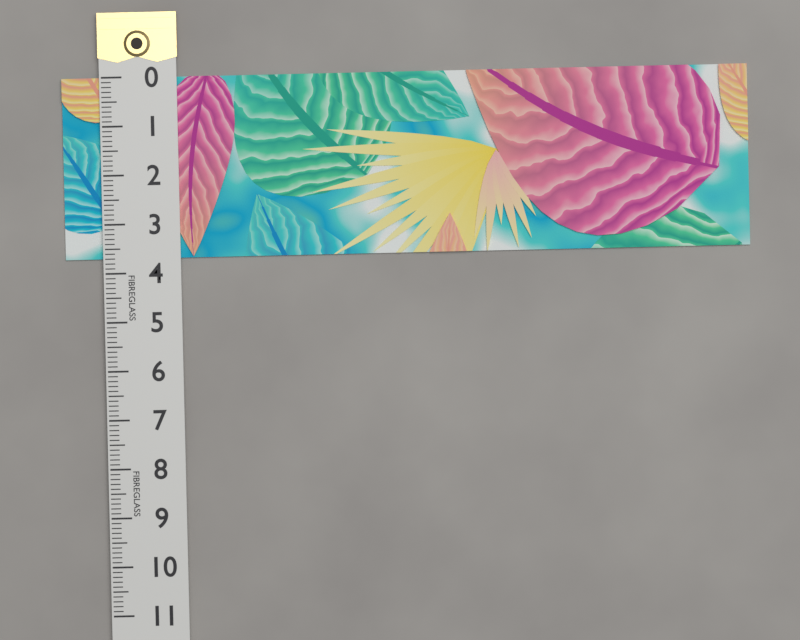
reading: 3.7 (no unit)
